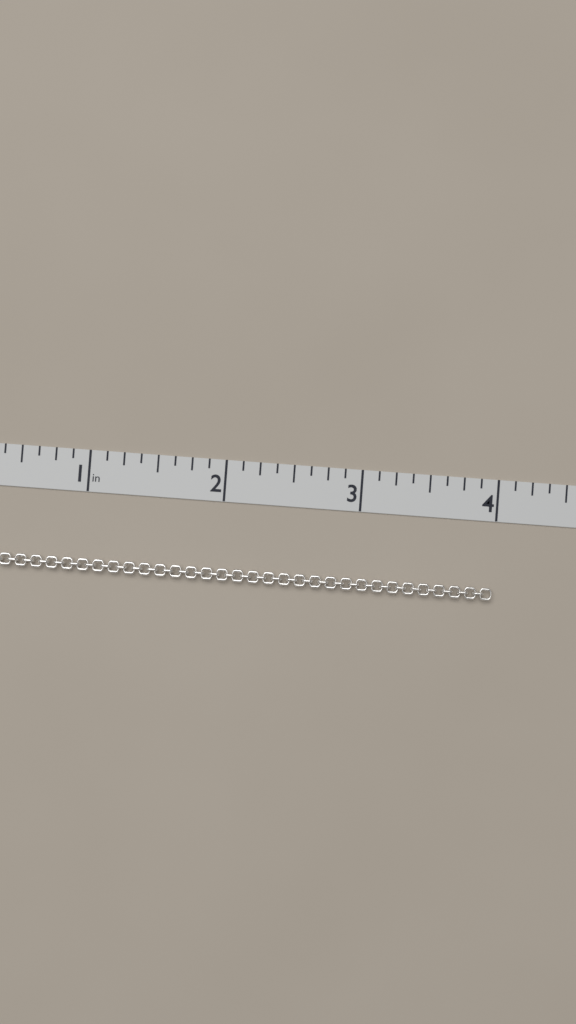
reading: 4.000 in
